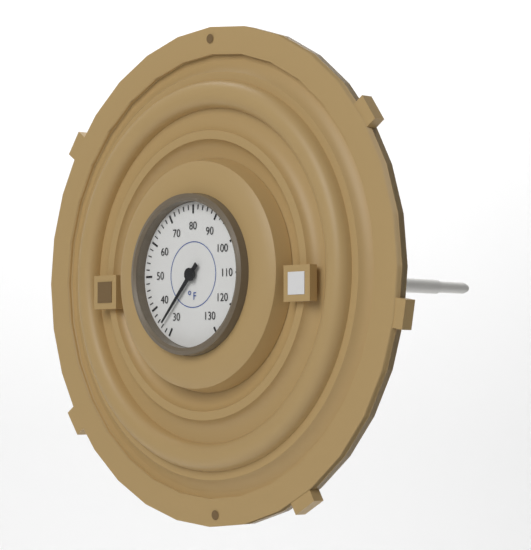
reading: 34 °F
